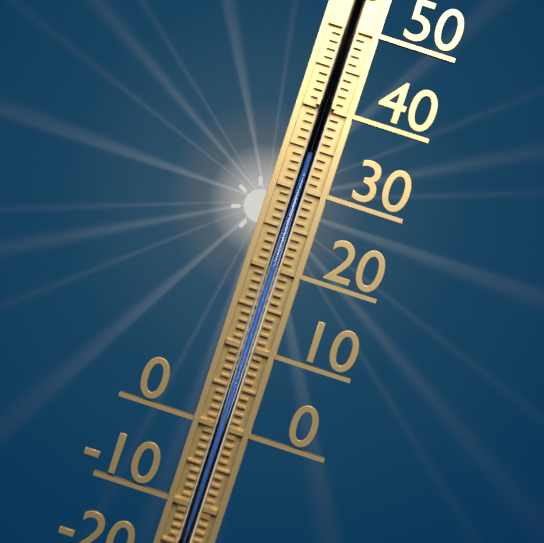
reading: 34 °C
